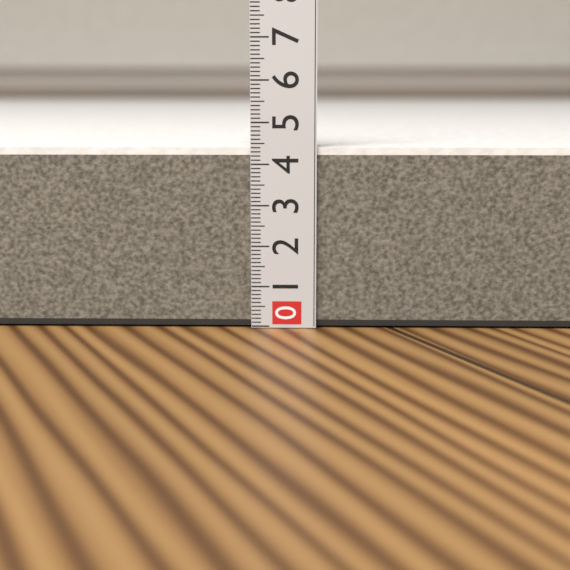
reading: 4.4 (no unit)
